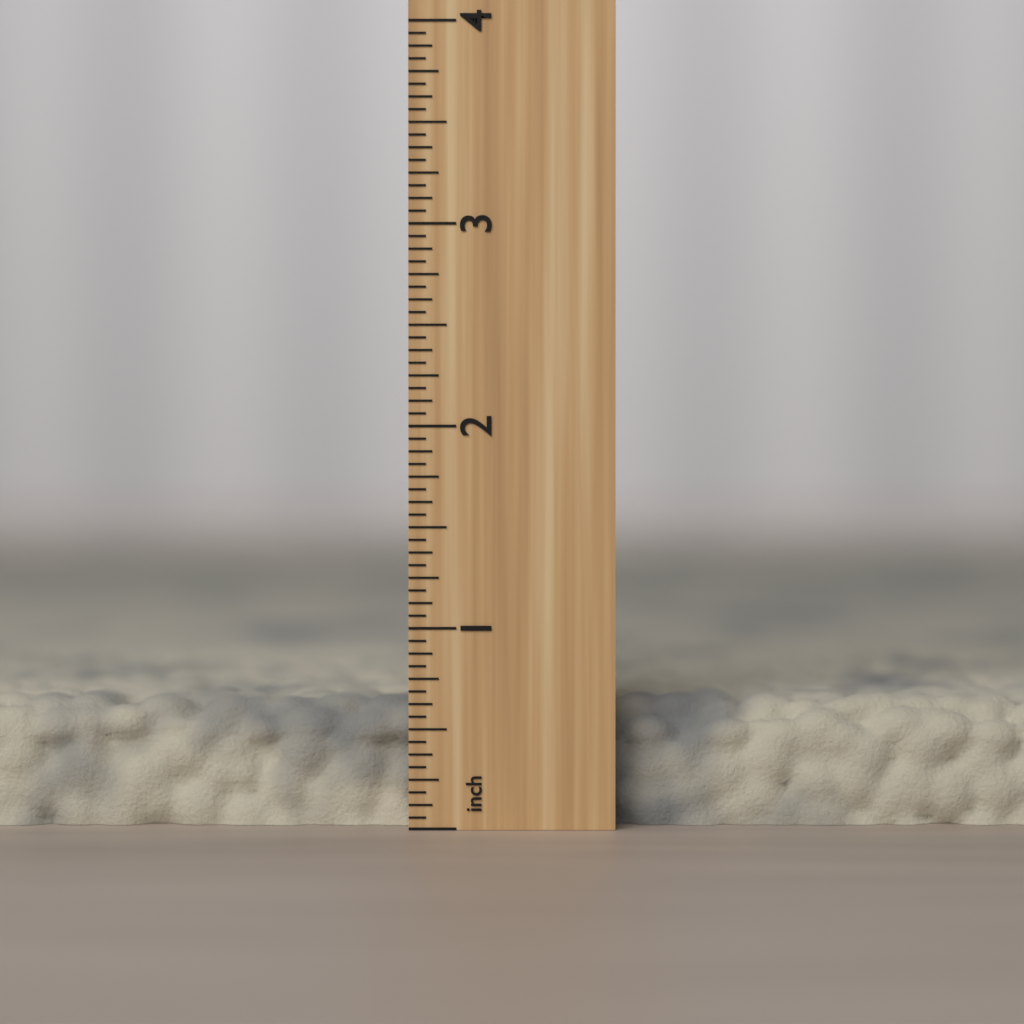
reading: 0.6500 in
